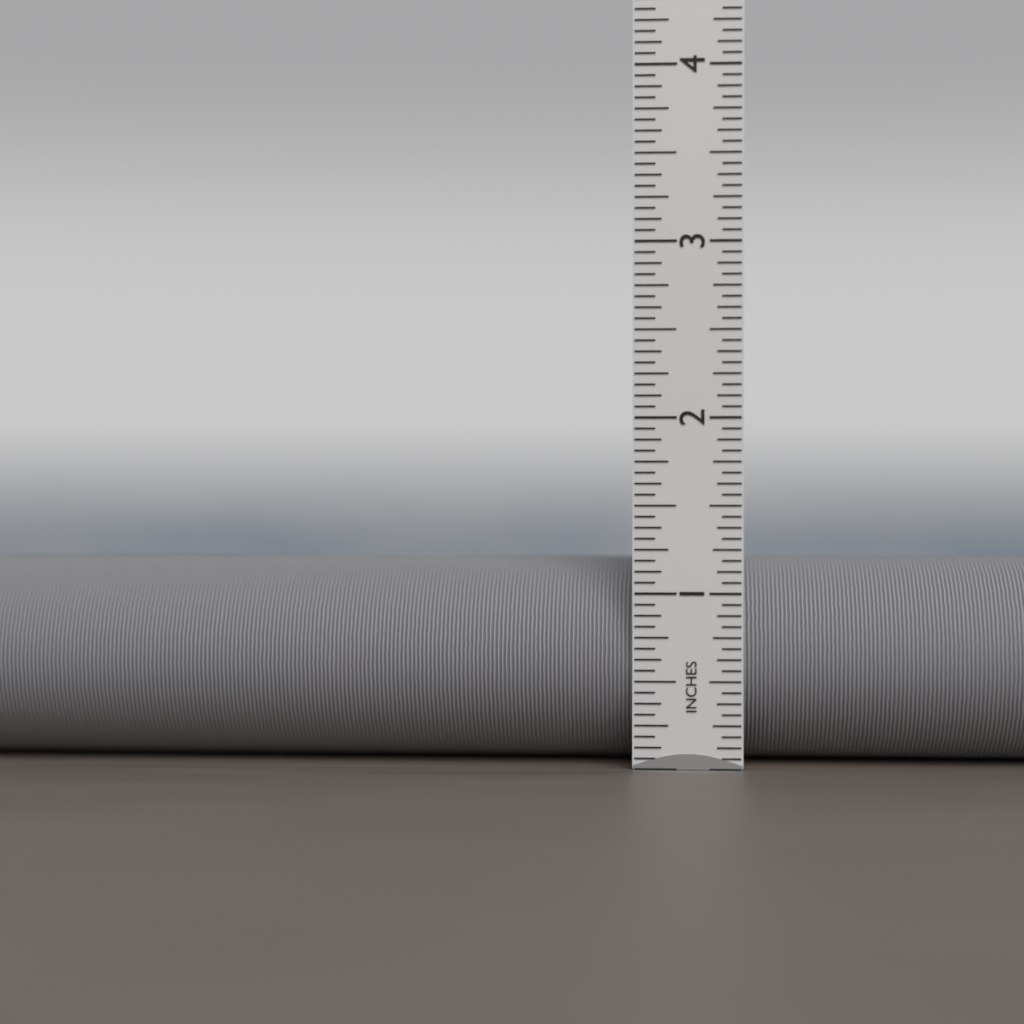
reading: 1.1875 in
